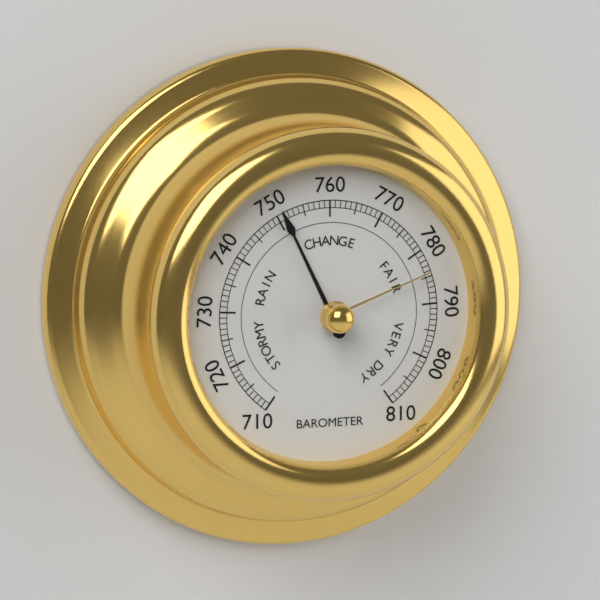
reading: 751 (no unit)
